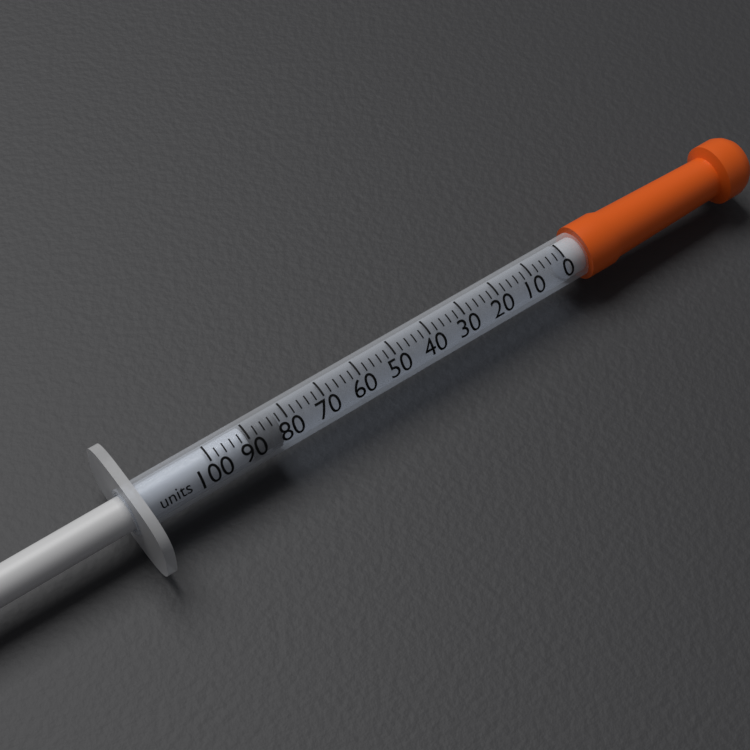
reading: 82 units
